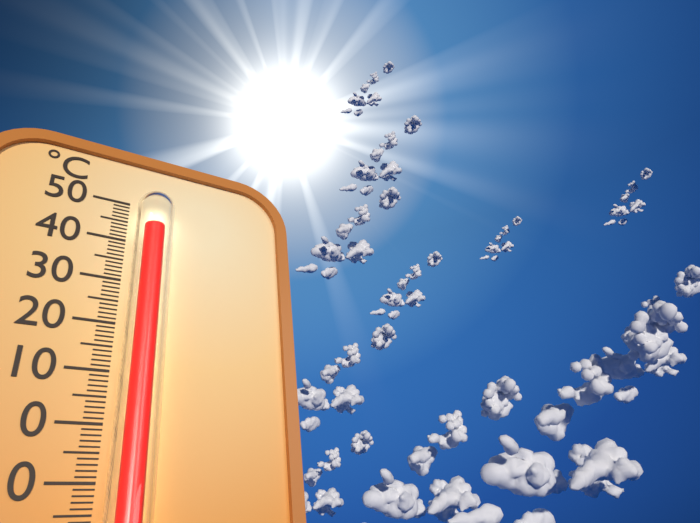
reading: 42 °C
